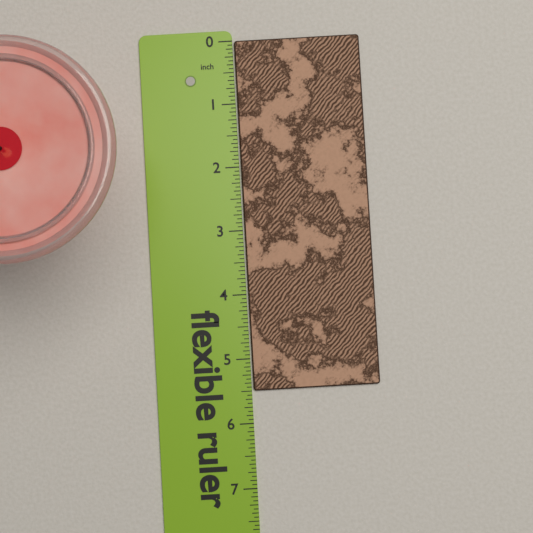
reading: 5.5000 in
